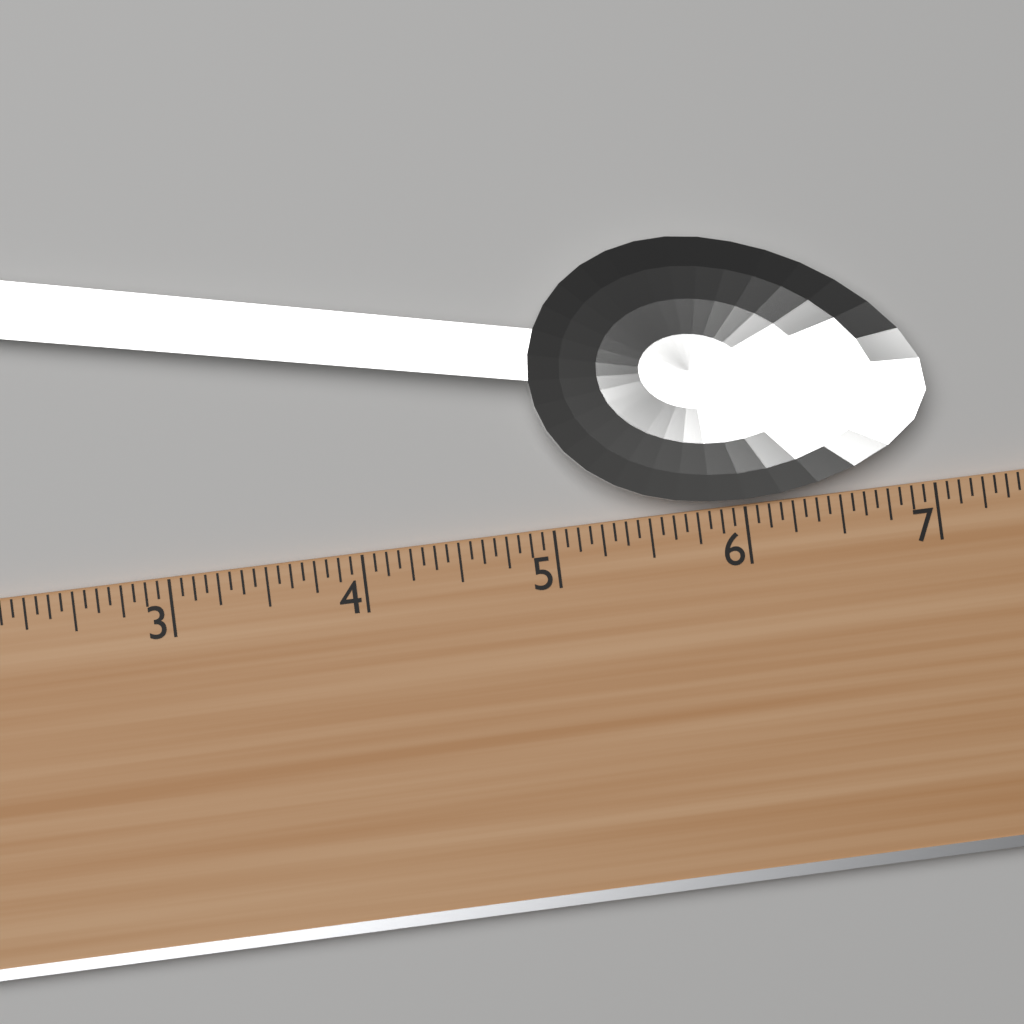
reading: 7.0000 (no unit)
